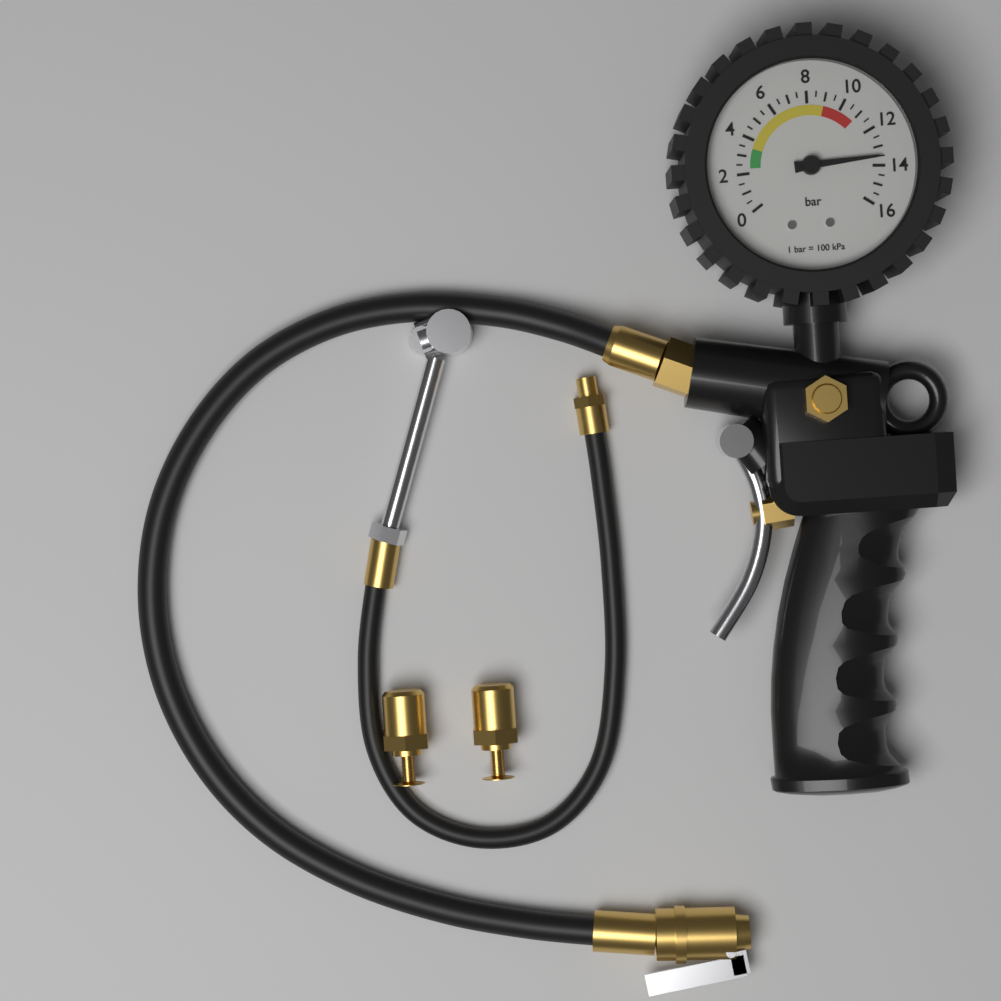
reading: 13.5 bar
